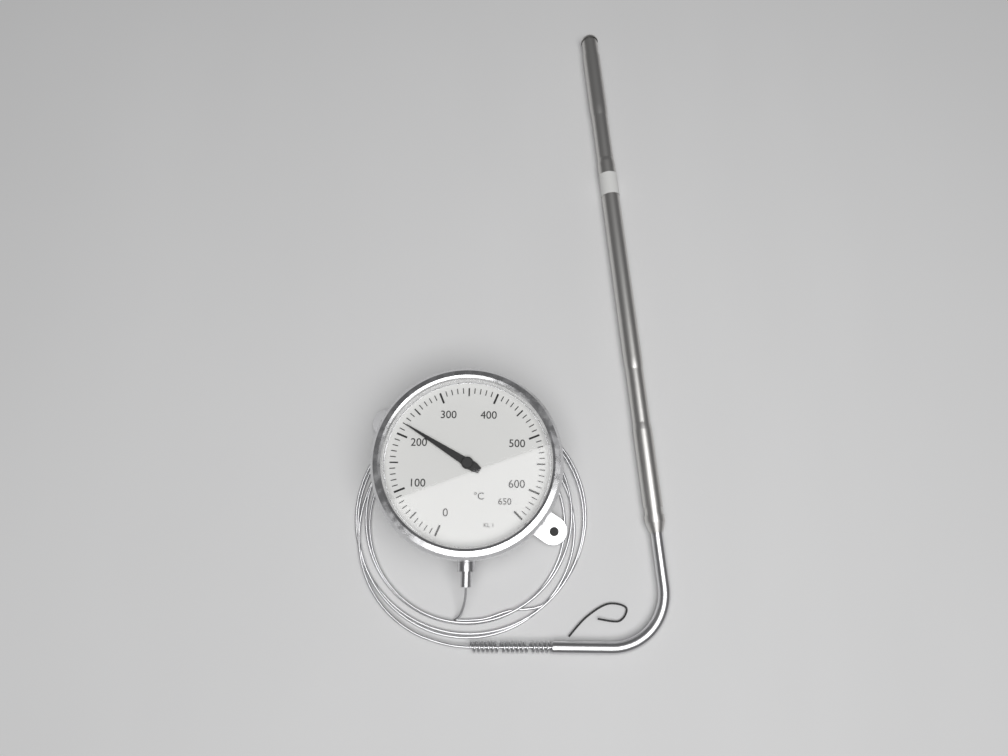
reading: 220 °C
